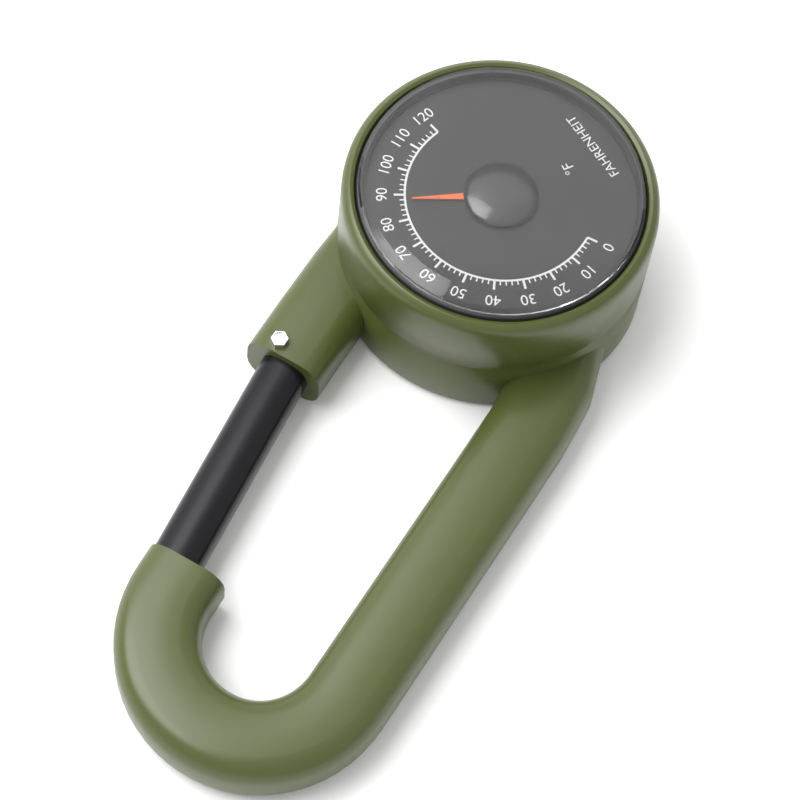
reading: 88 °F
